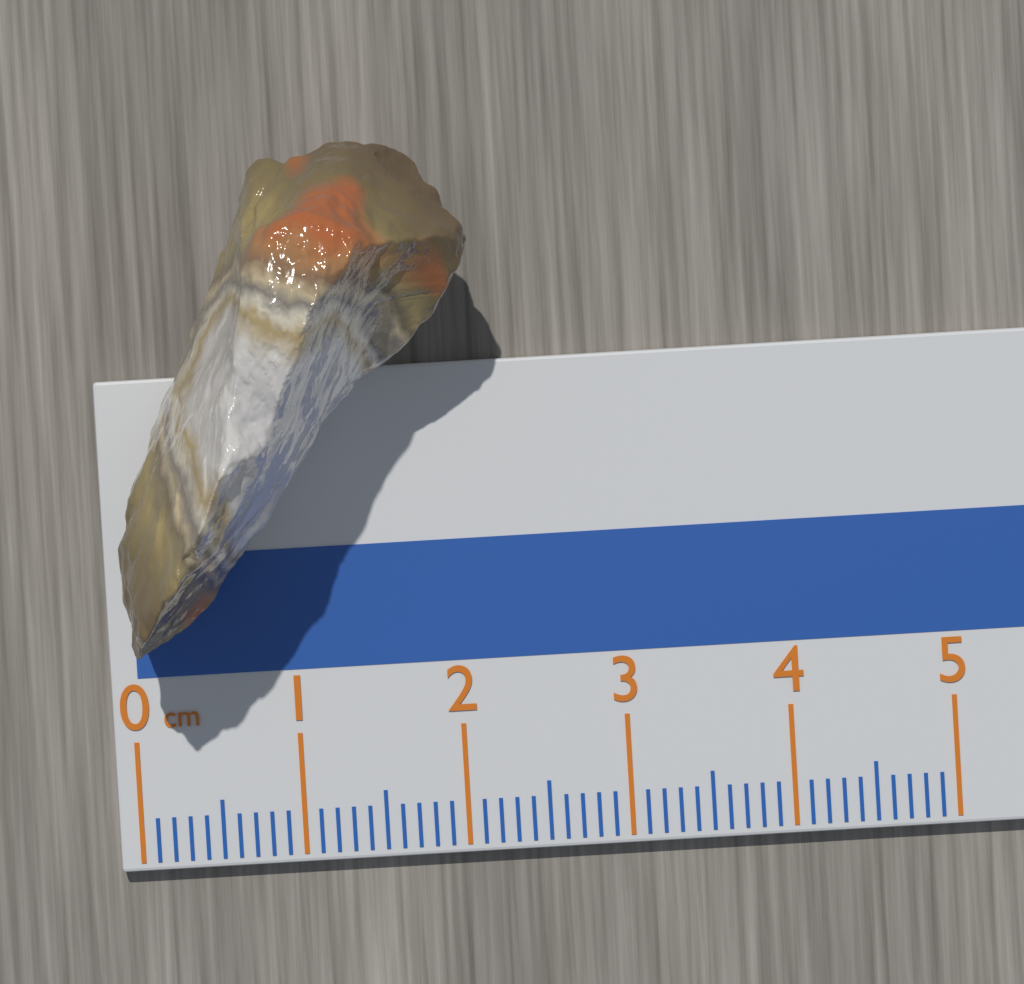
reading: 2.2 cm
